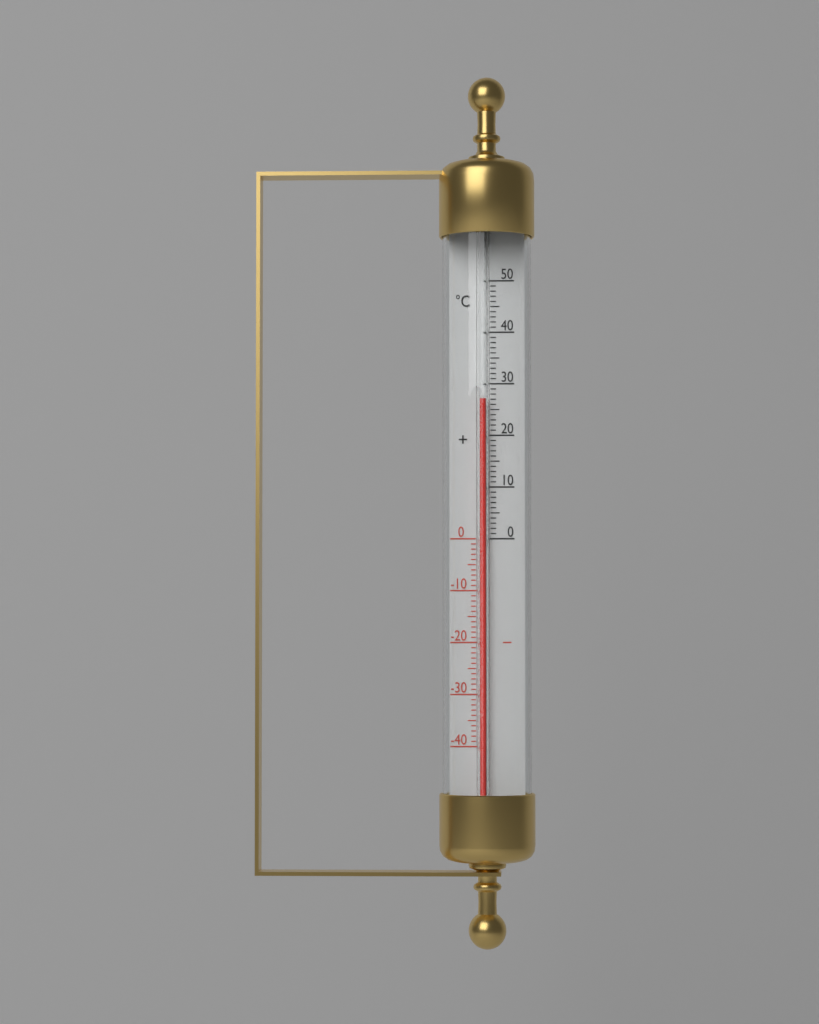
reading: 27 °C
